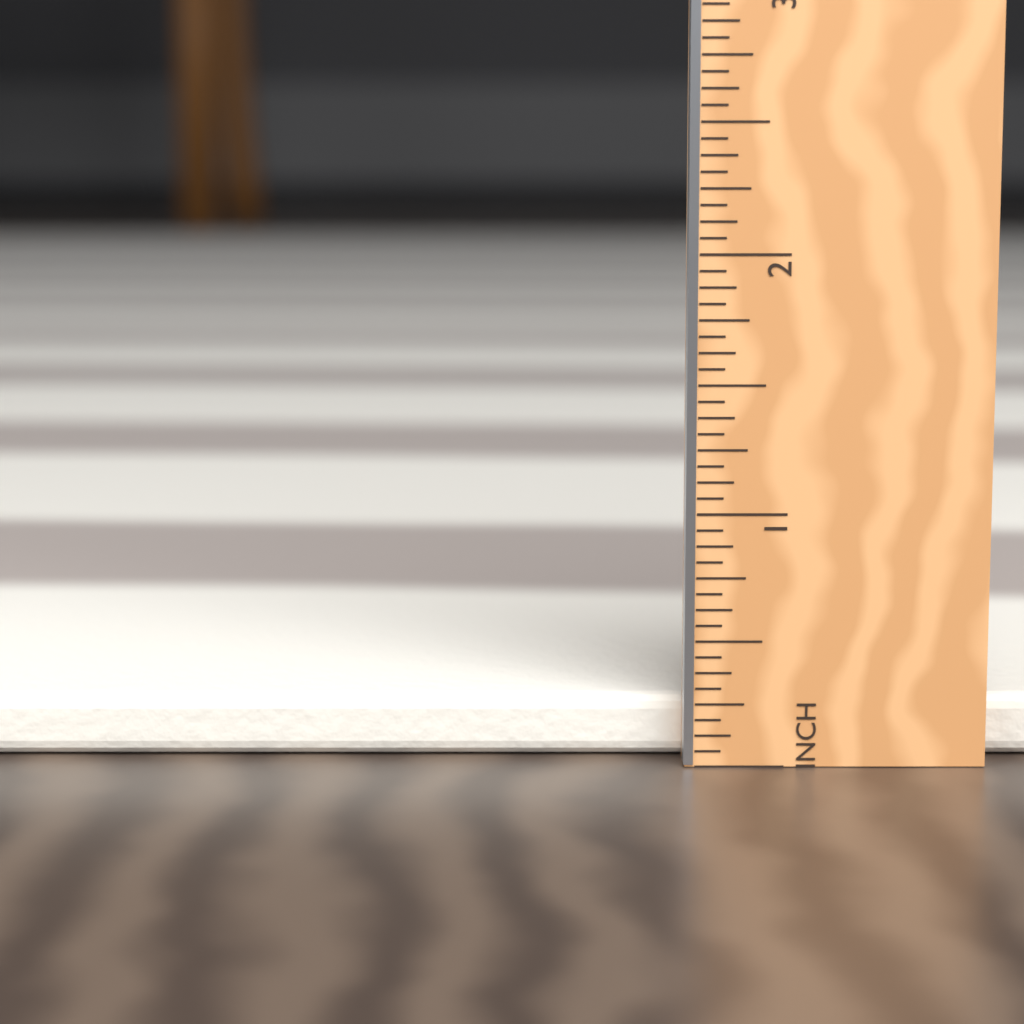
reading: 0.2500 in
